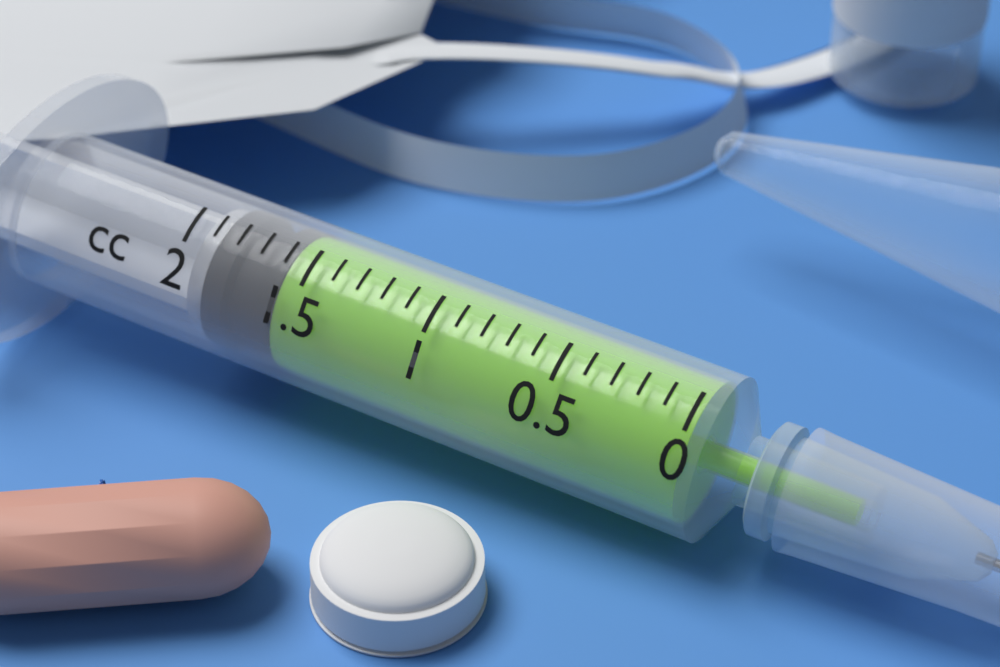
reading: 1.6 cc
